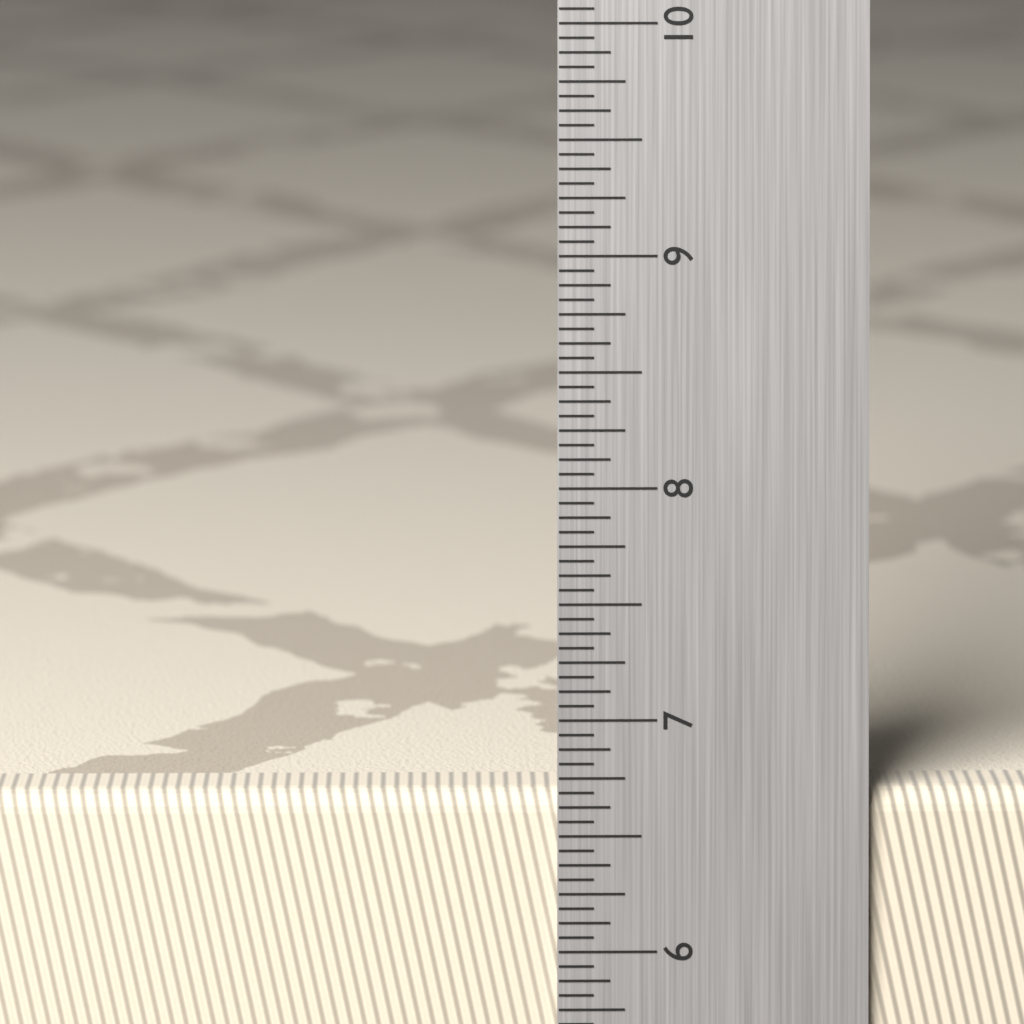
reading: 6.6875 in
